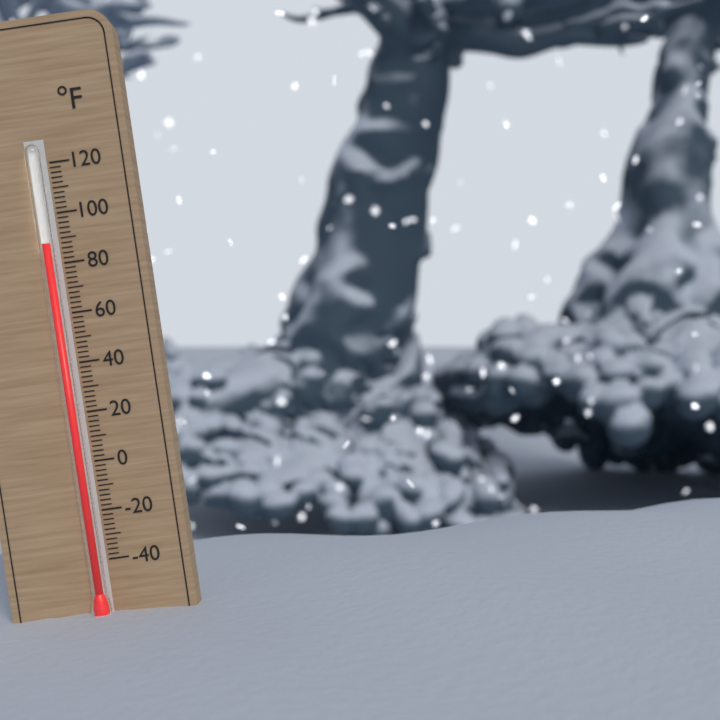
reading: 88 °F
